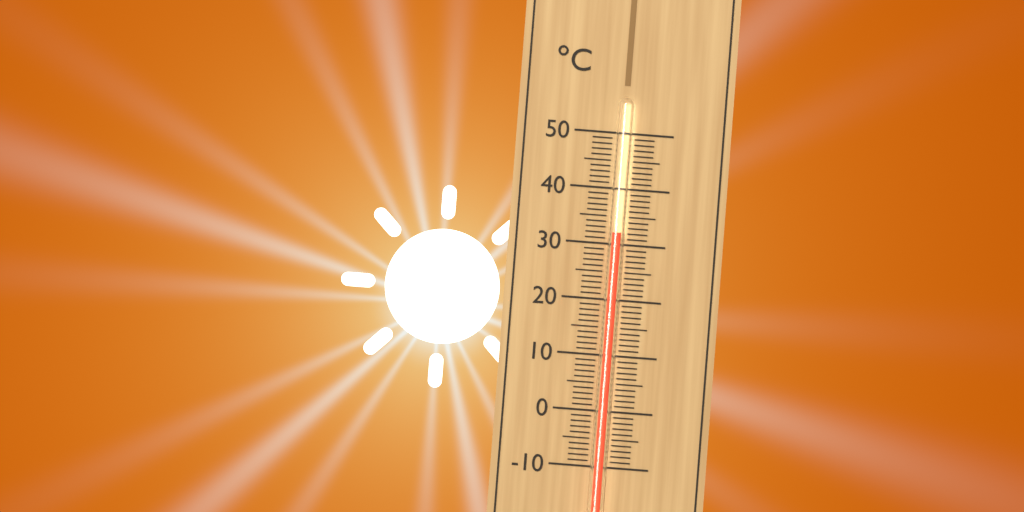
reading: 32 °C
